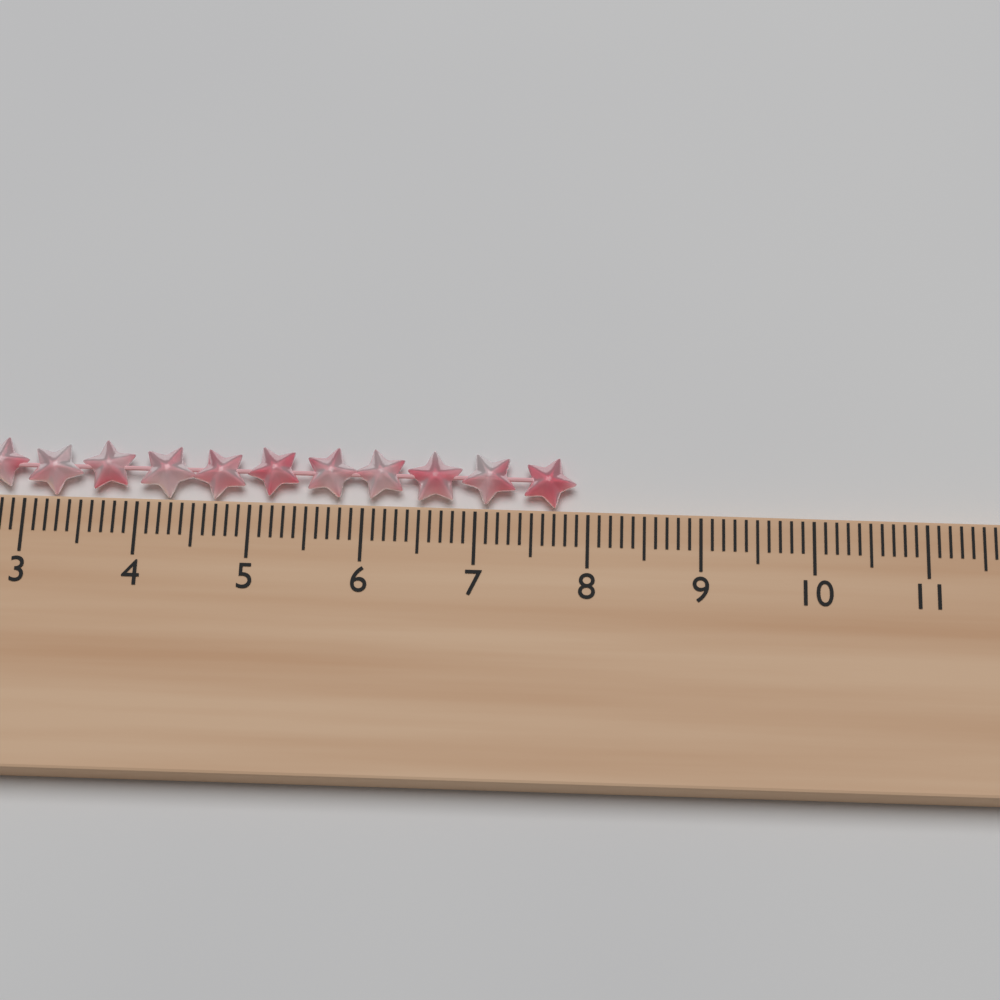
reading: 7.9 cm
